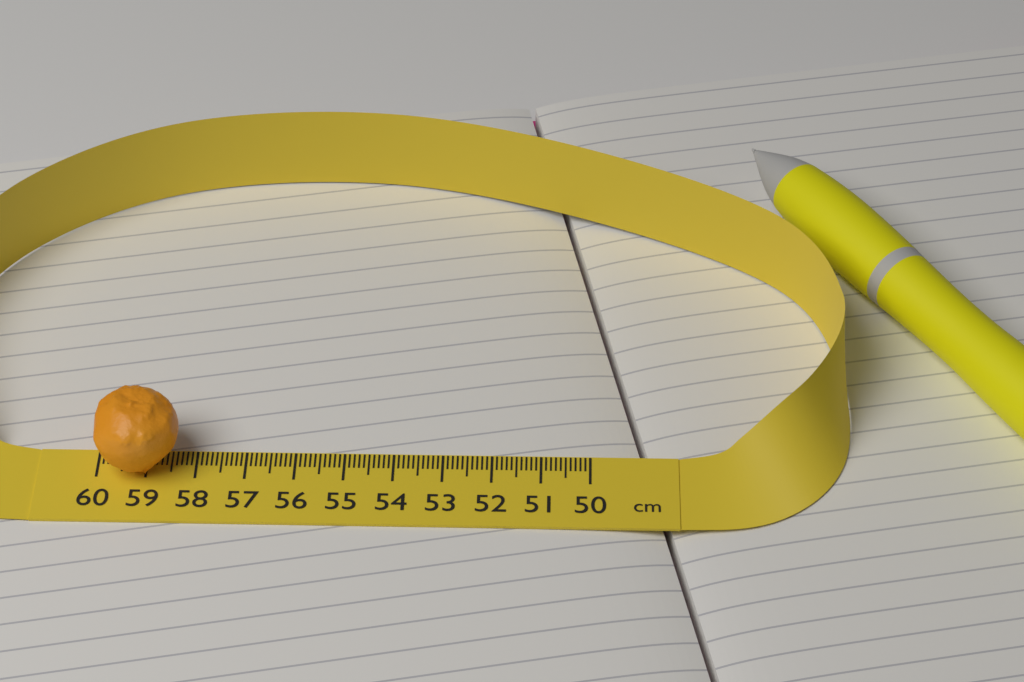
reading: 58.3 cm
